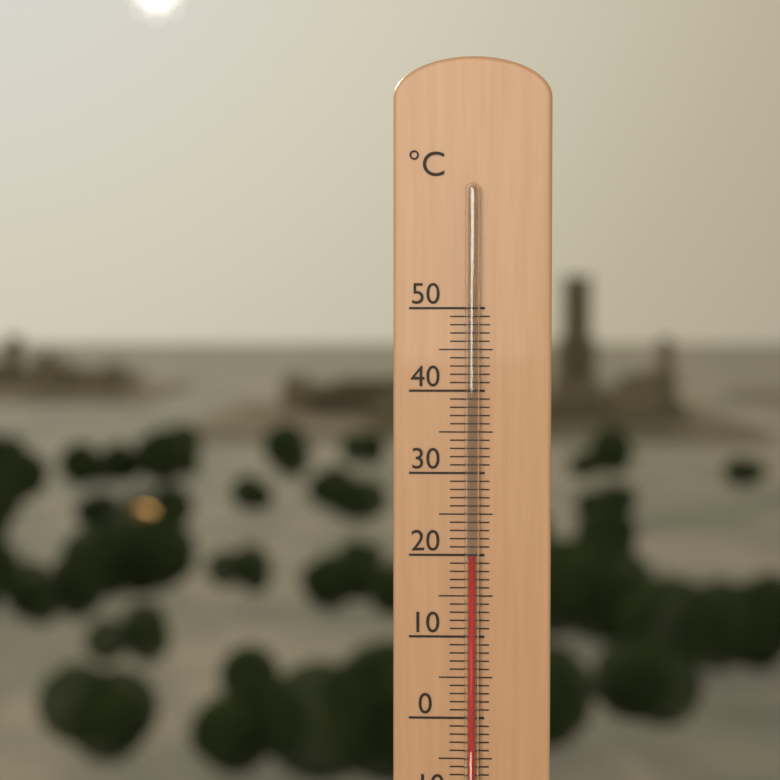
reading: 20 °C
